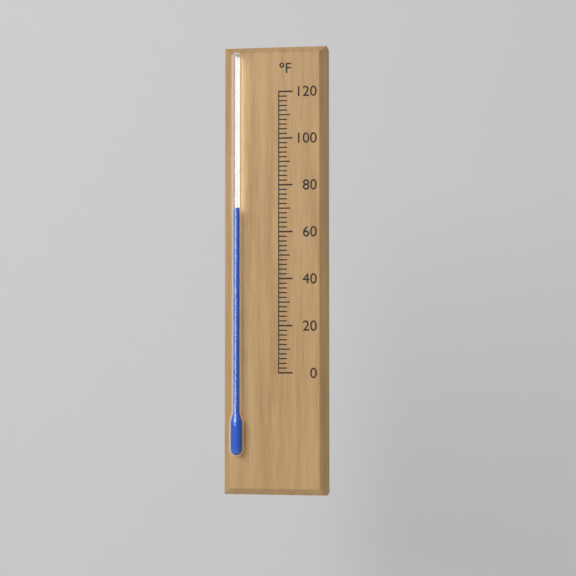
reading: 70 °F
